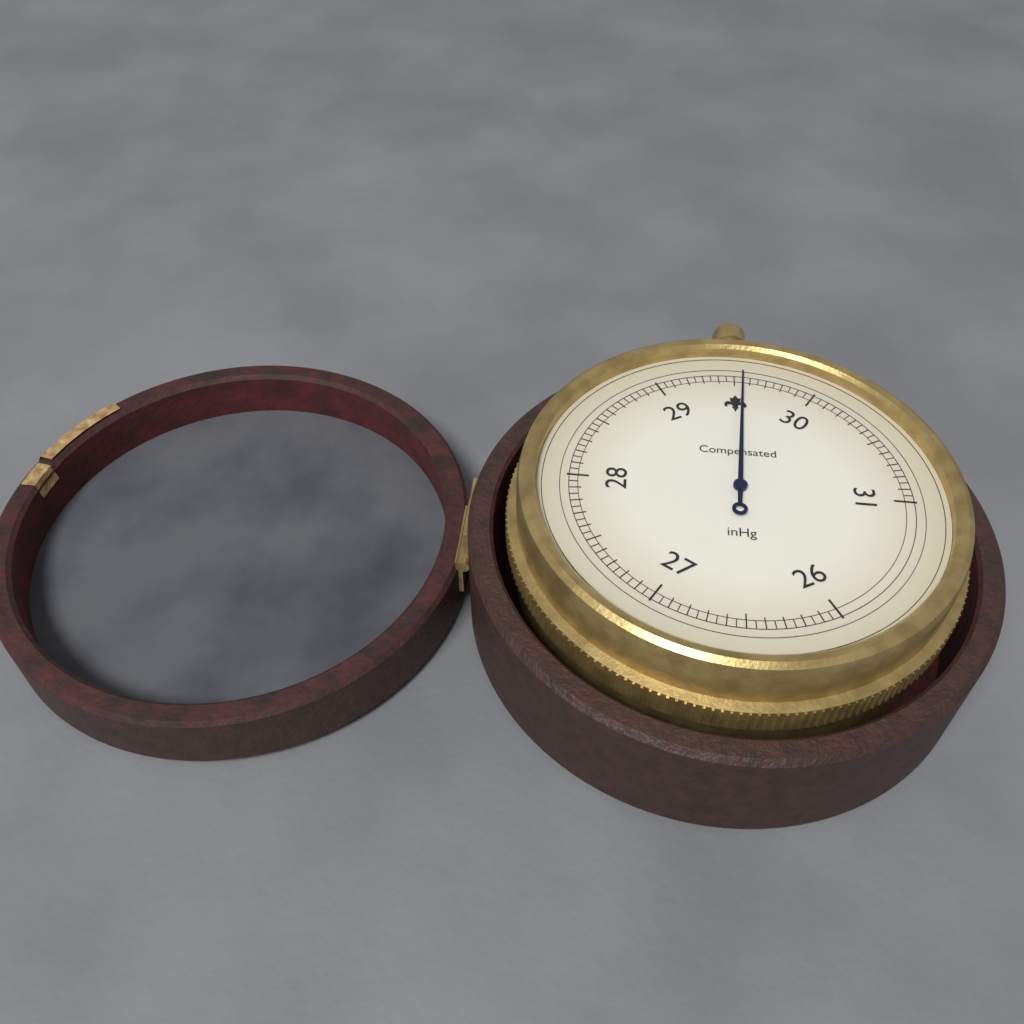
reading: 29.55 inHg
